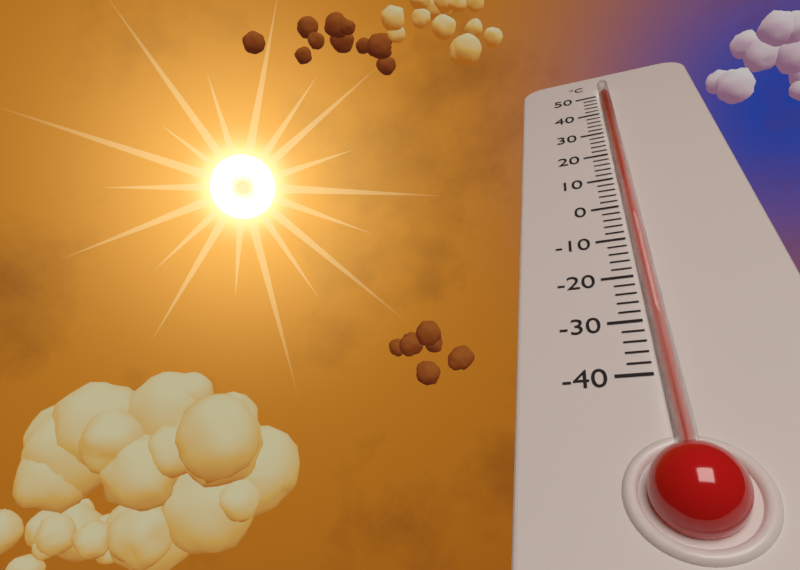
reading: 48 °C
